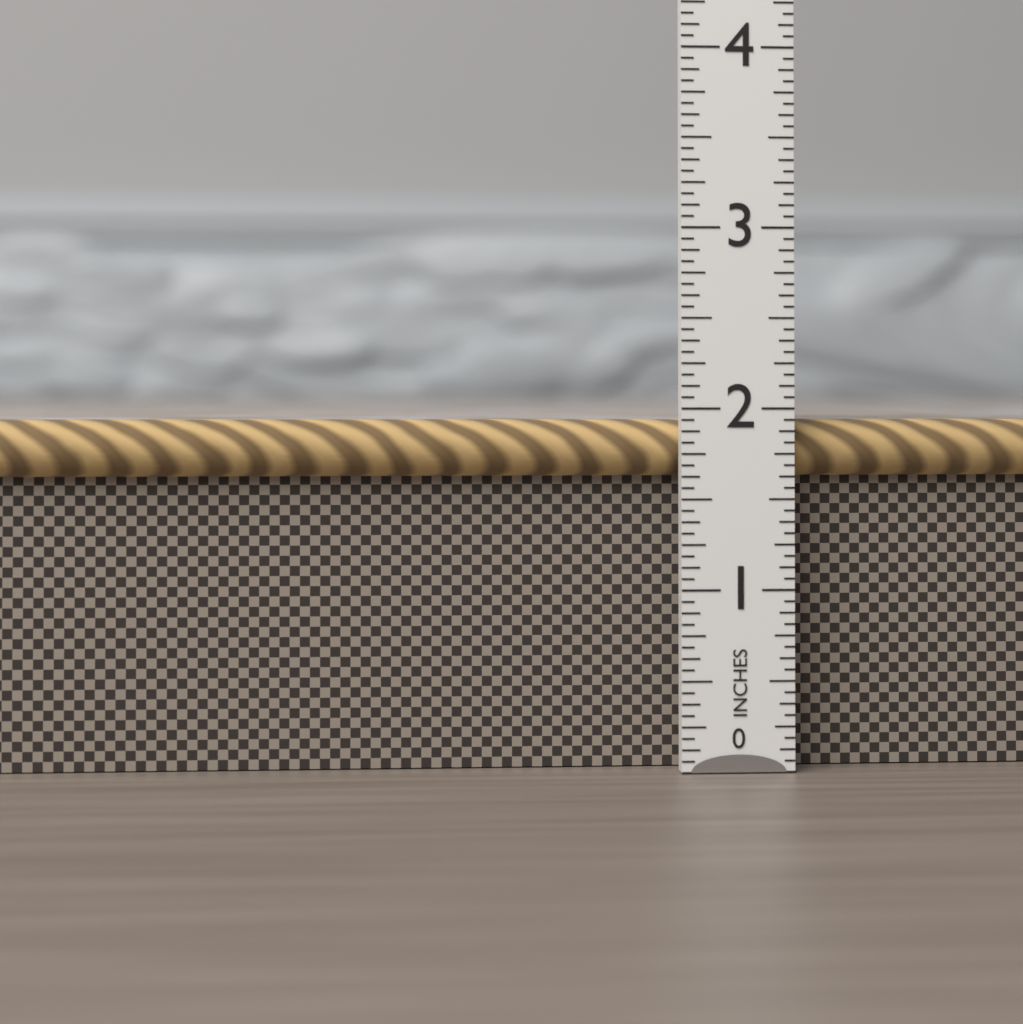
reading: 1.9375 in
